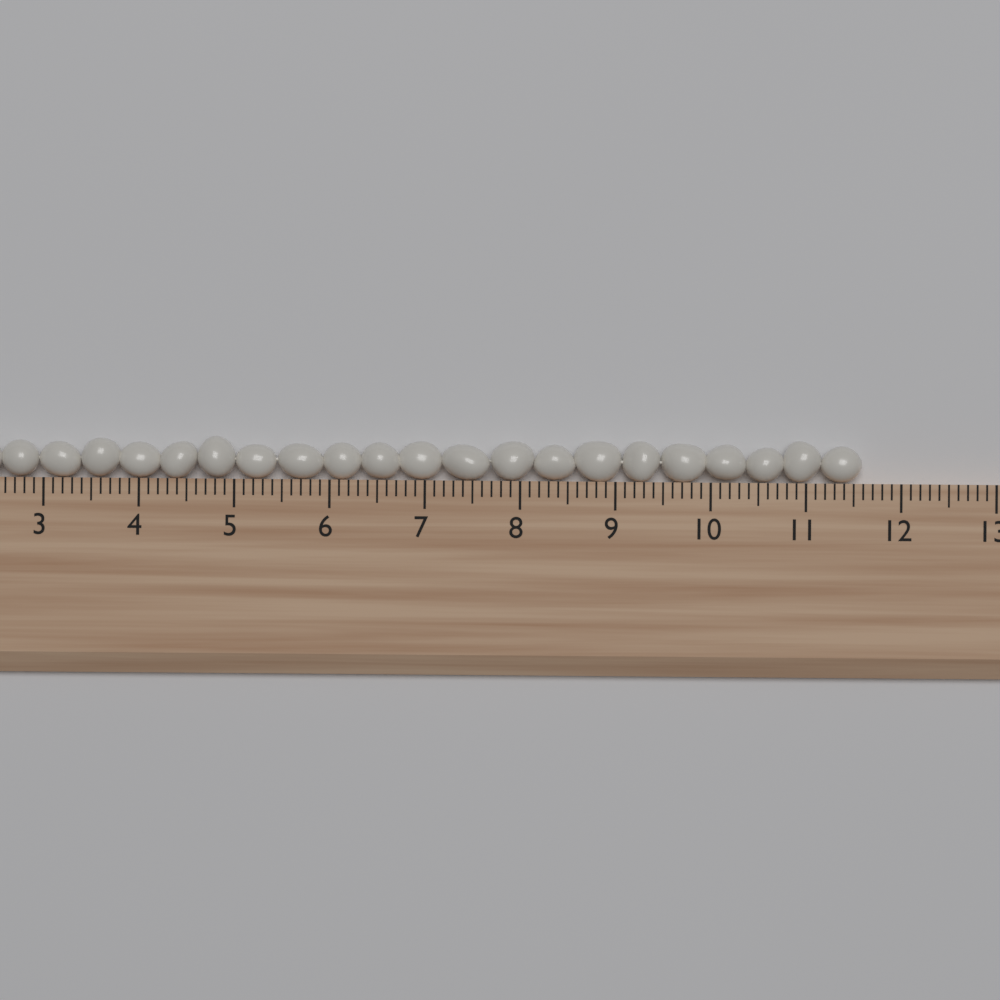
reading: 11.6 (no unit)
